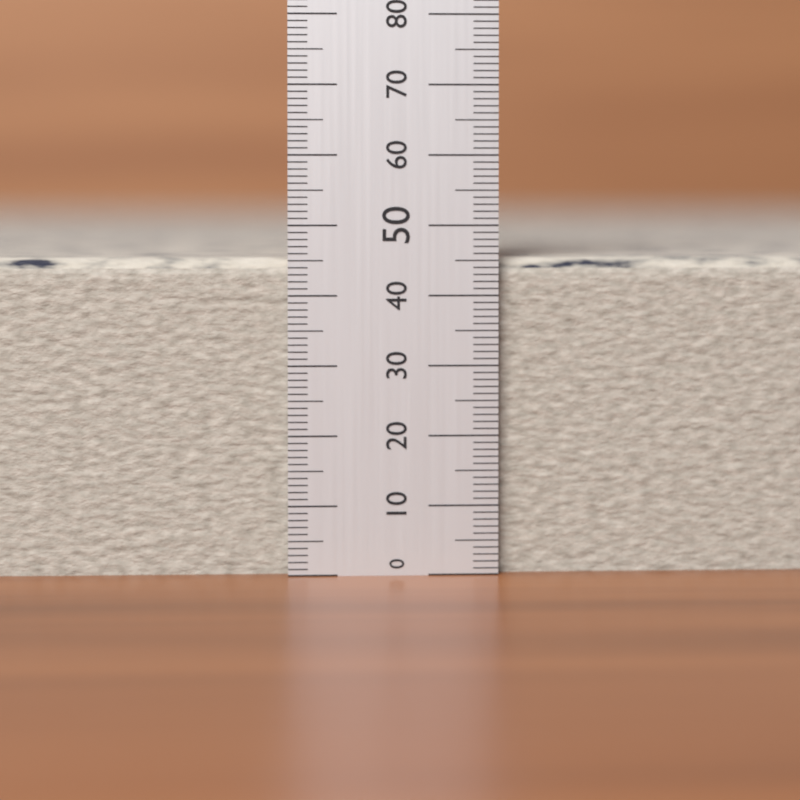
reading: 46 (no unit)
